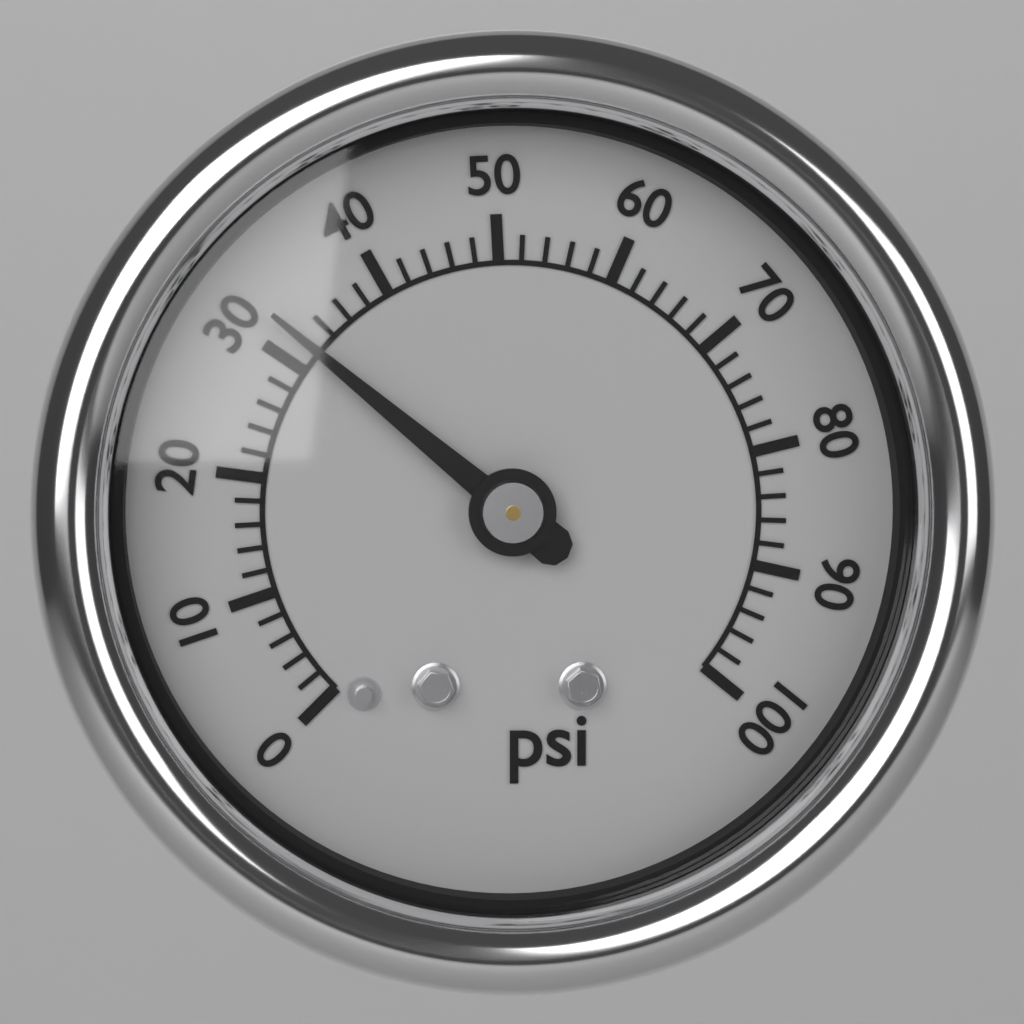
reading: 32 psi
